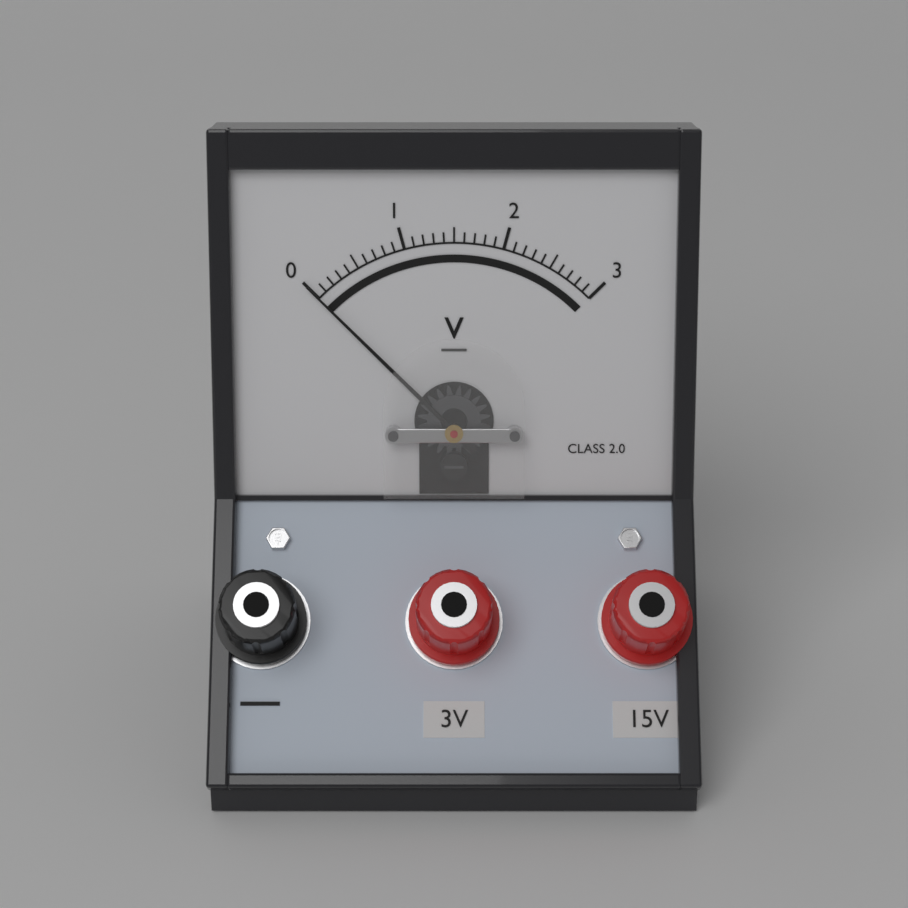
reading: 0.0 V
